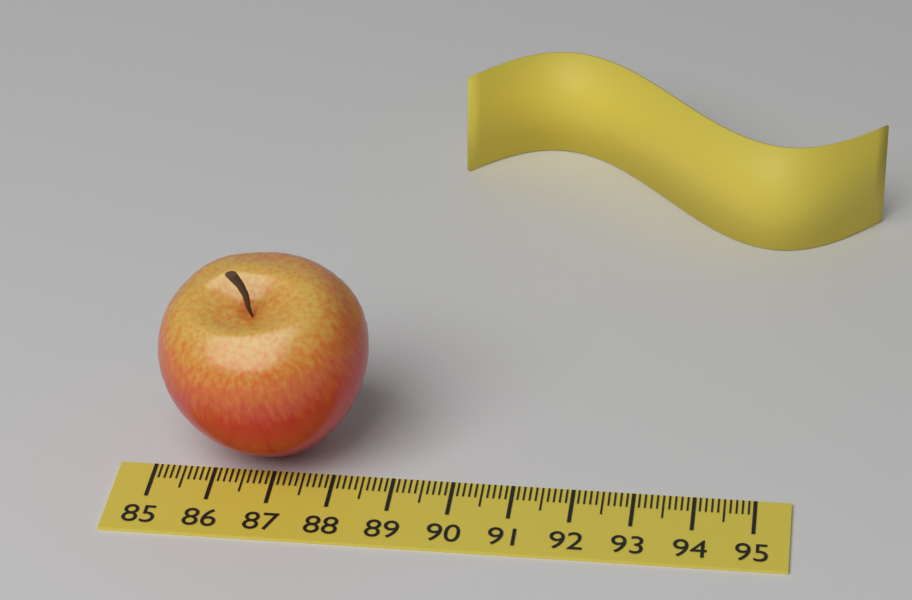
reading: 88.5 (no unit)
